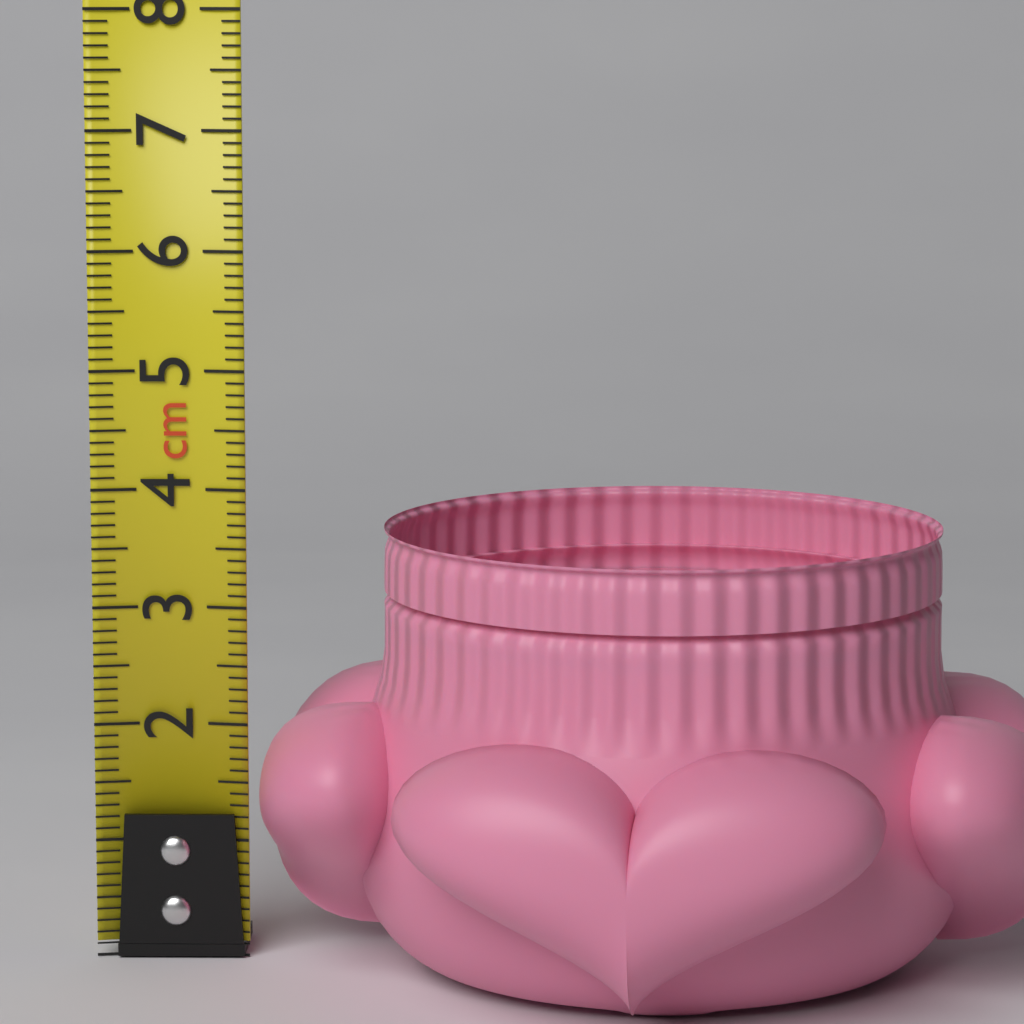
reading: 3.7 cm
